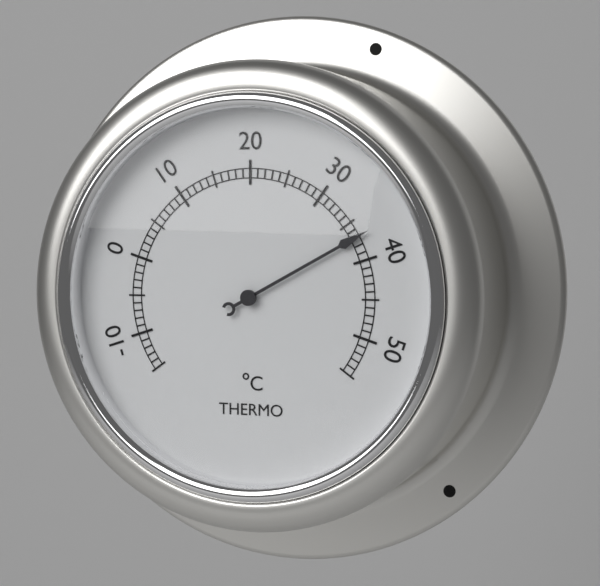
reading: 37 °C
